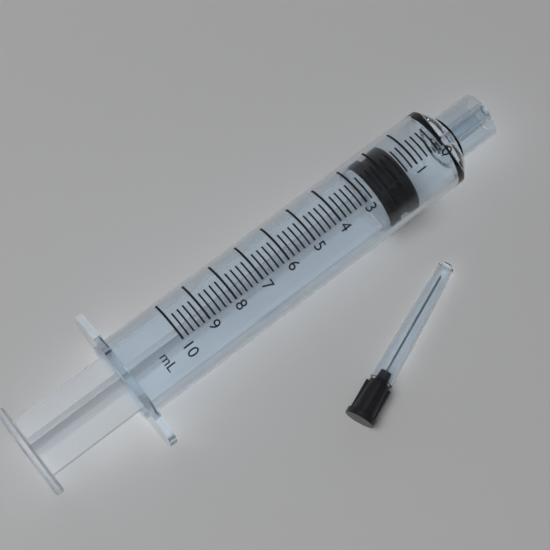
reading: 1.4 ml
